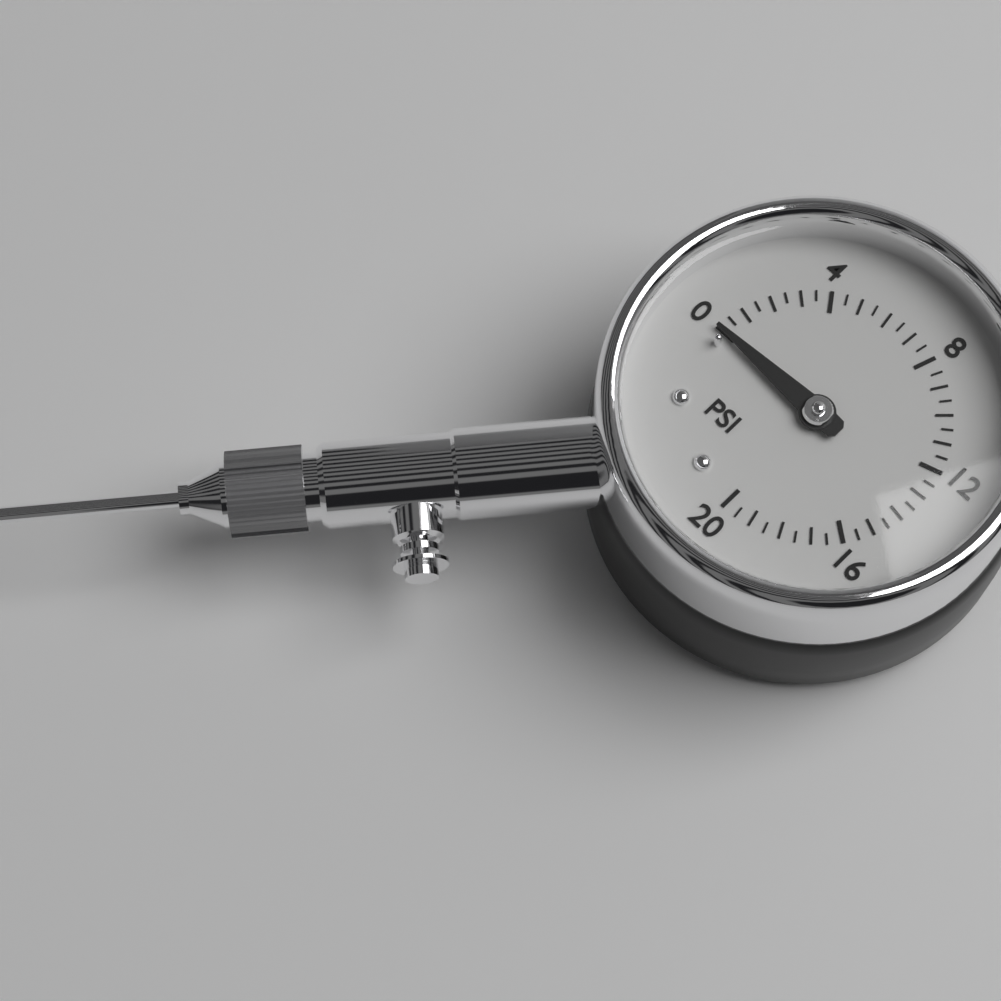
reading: 0.0 psi
